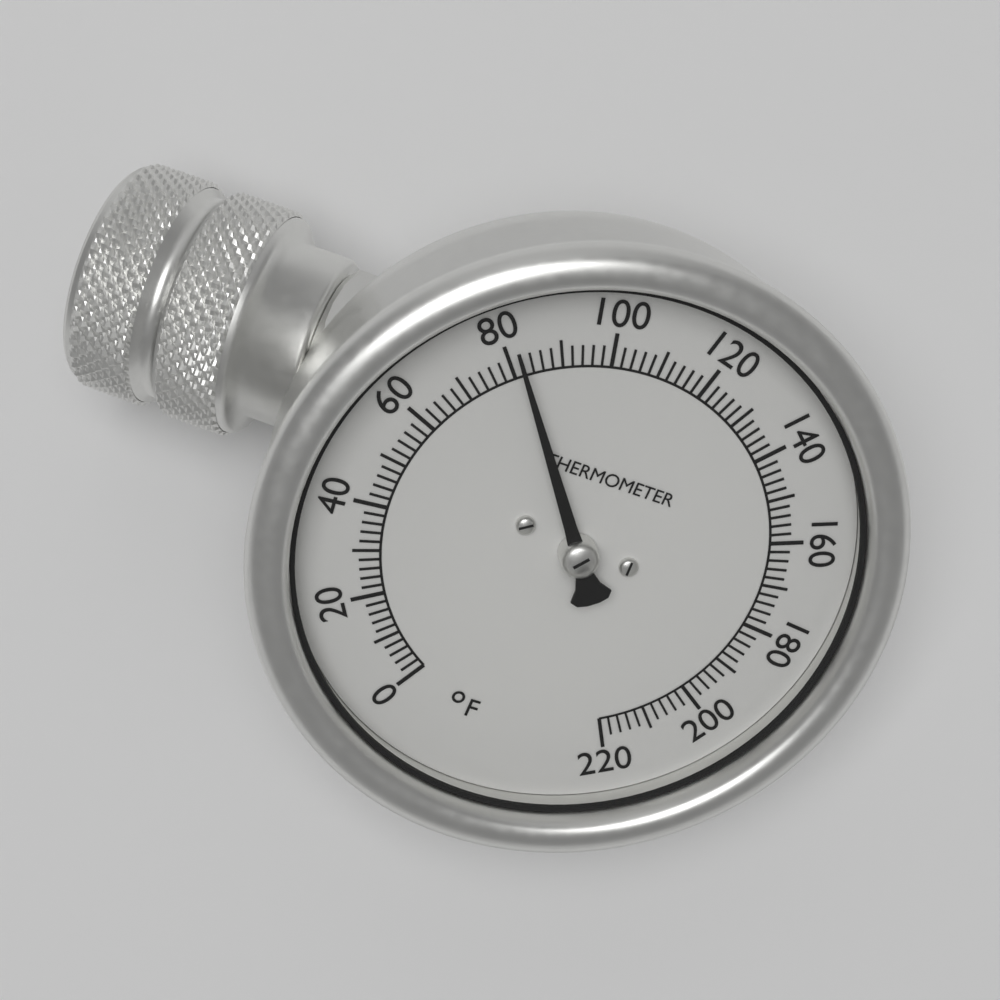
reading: 82 °F
